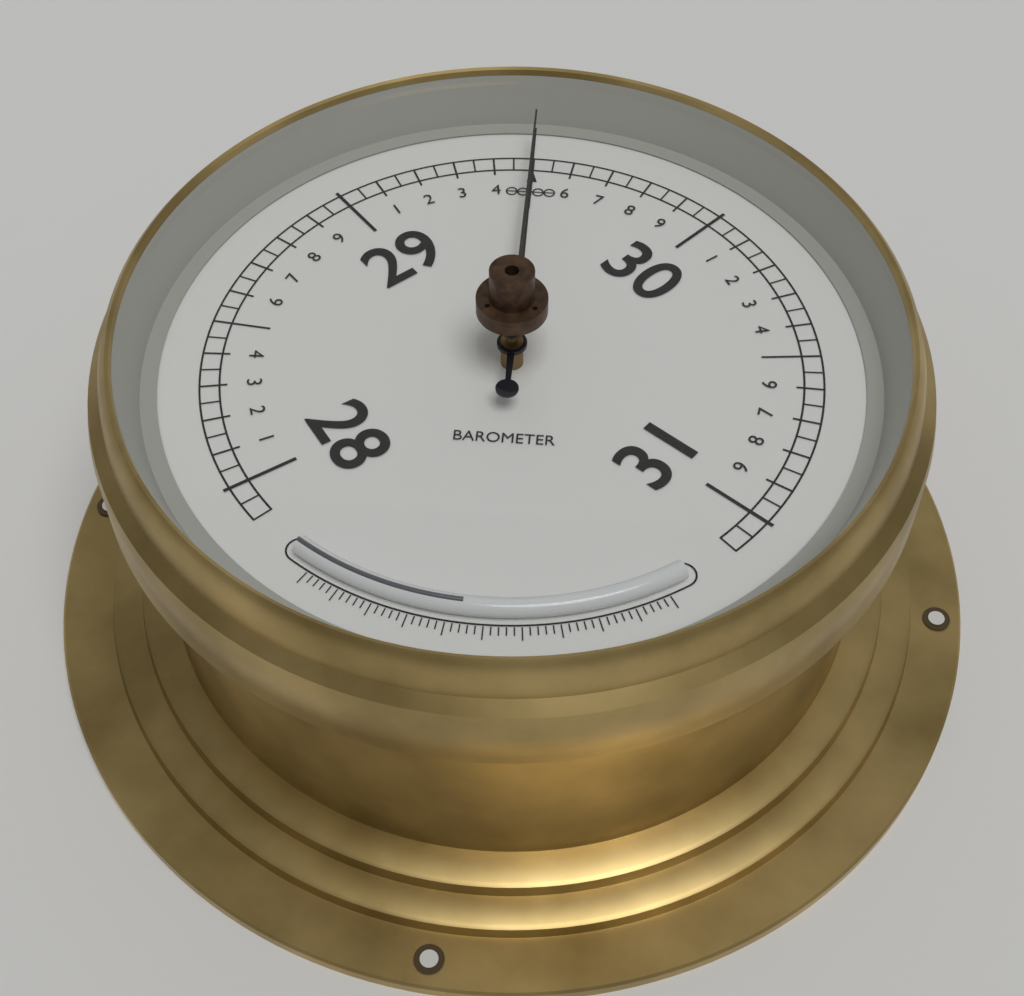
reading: 29.50 (no unit)
